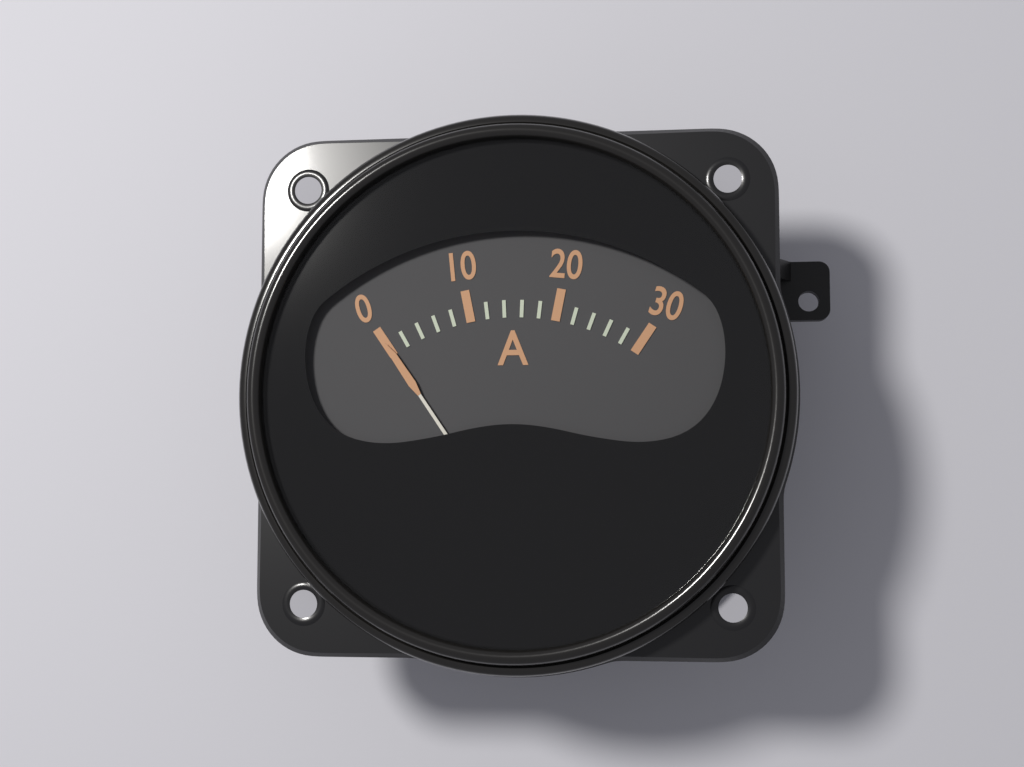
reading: 0 A
